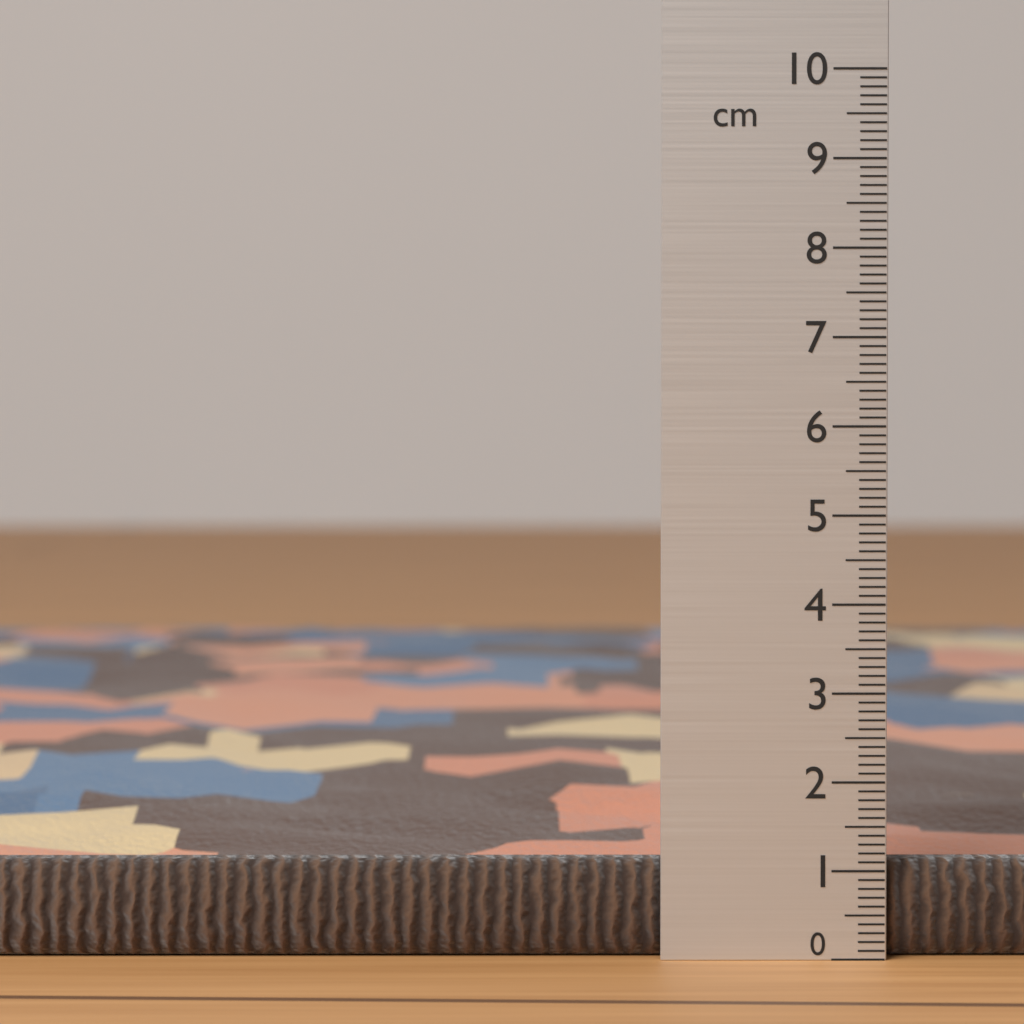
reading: 1.1 cm
